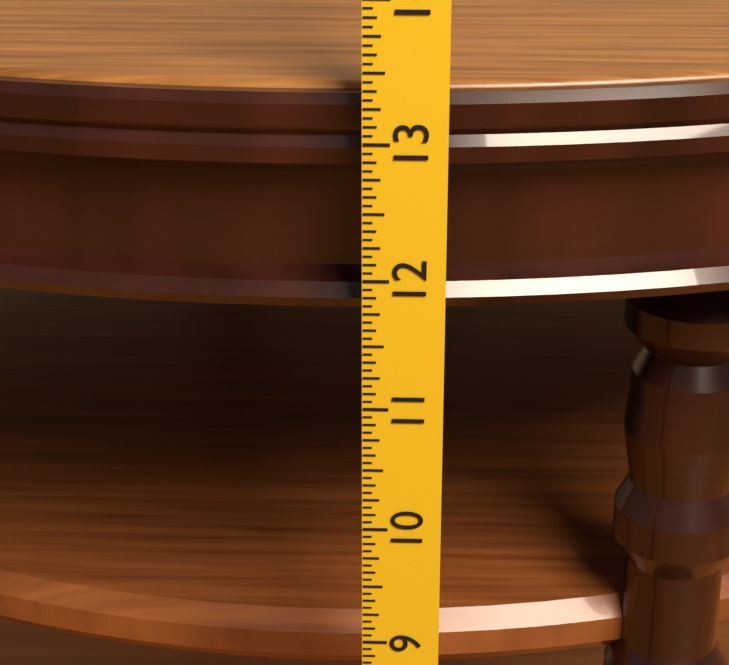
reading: 13.3125 in
